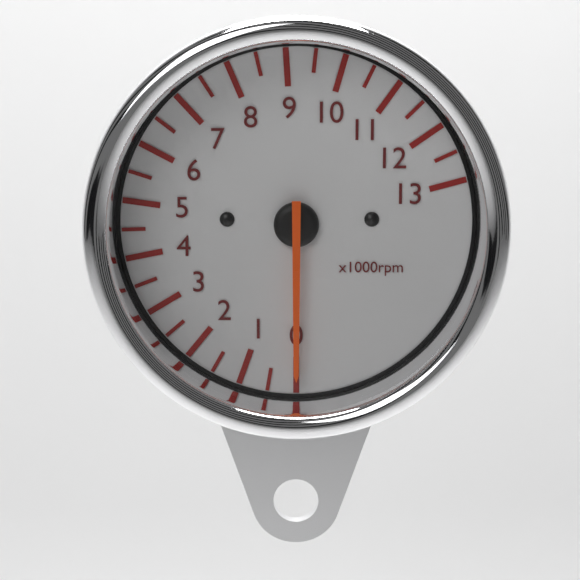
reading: 0 rpm
